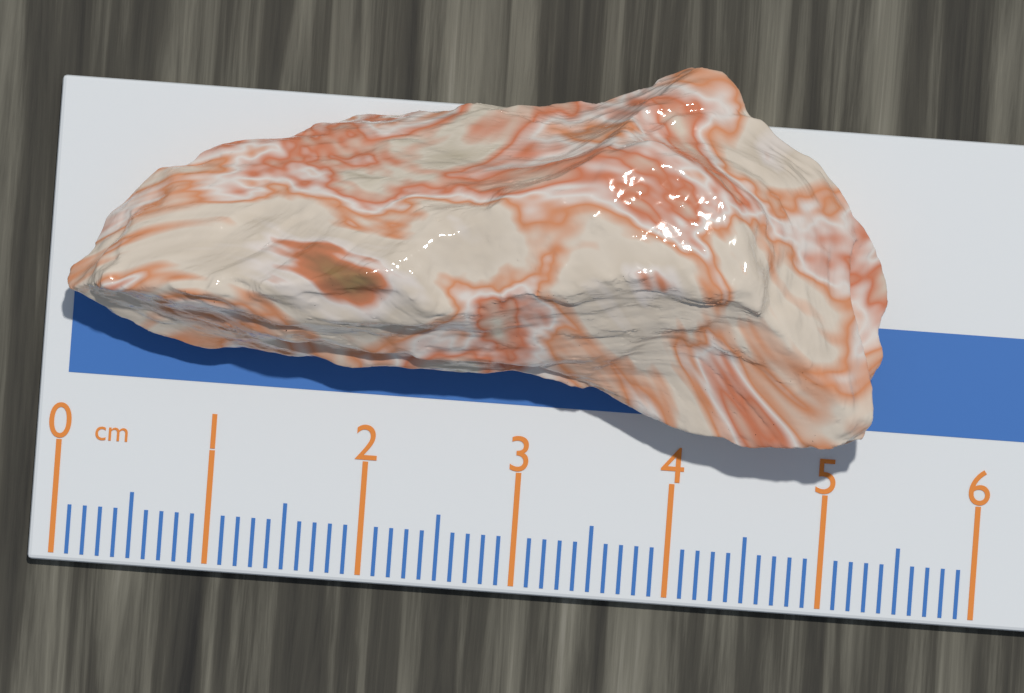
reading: 5.3 cm
